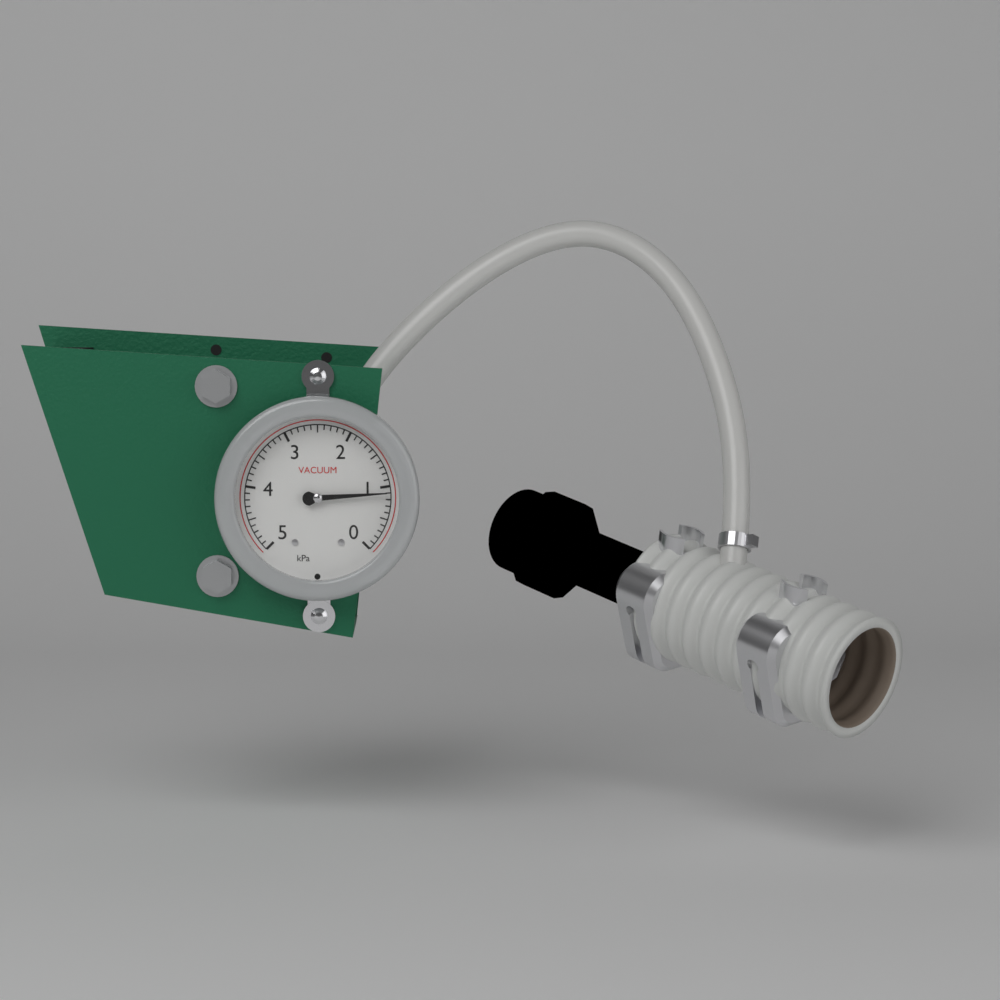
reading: 0.9 kPa
